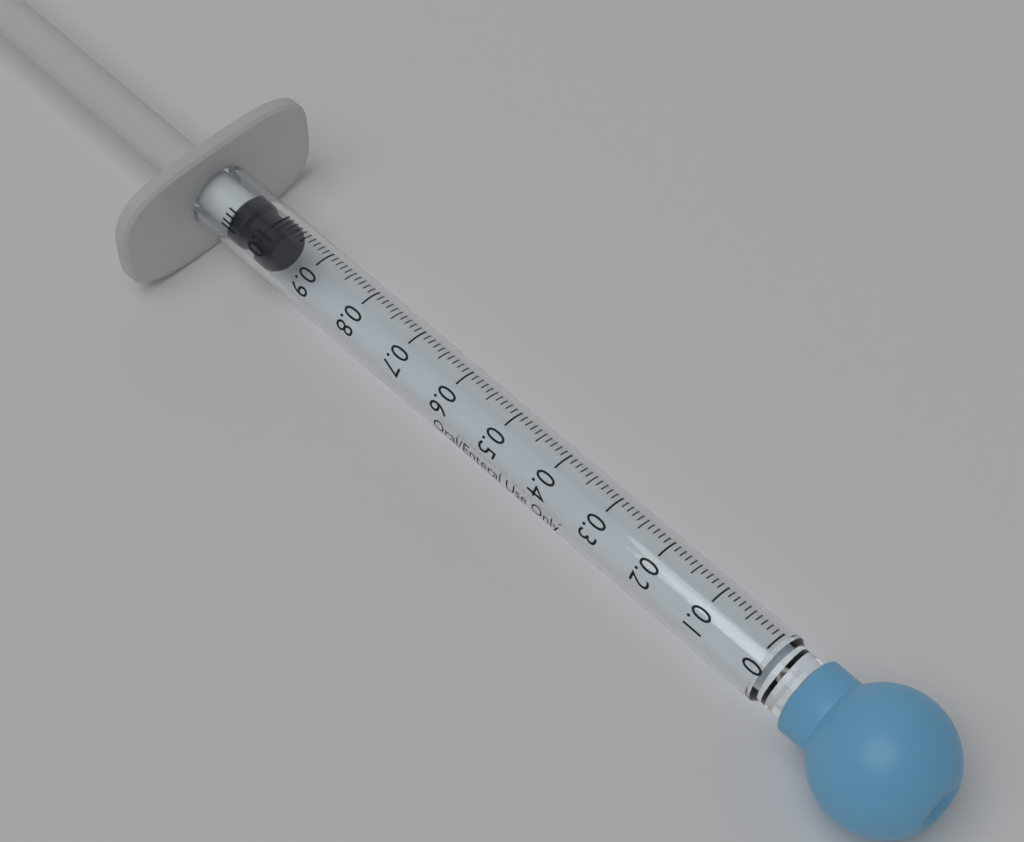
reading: 0.98 ml
